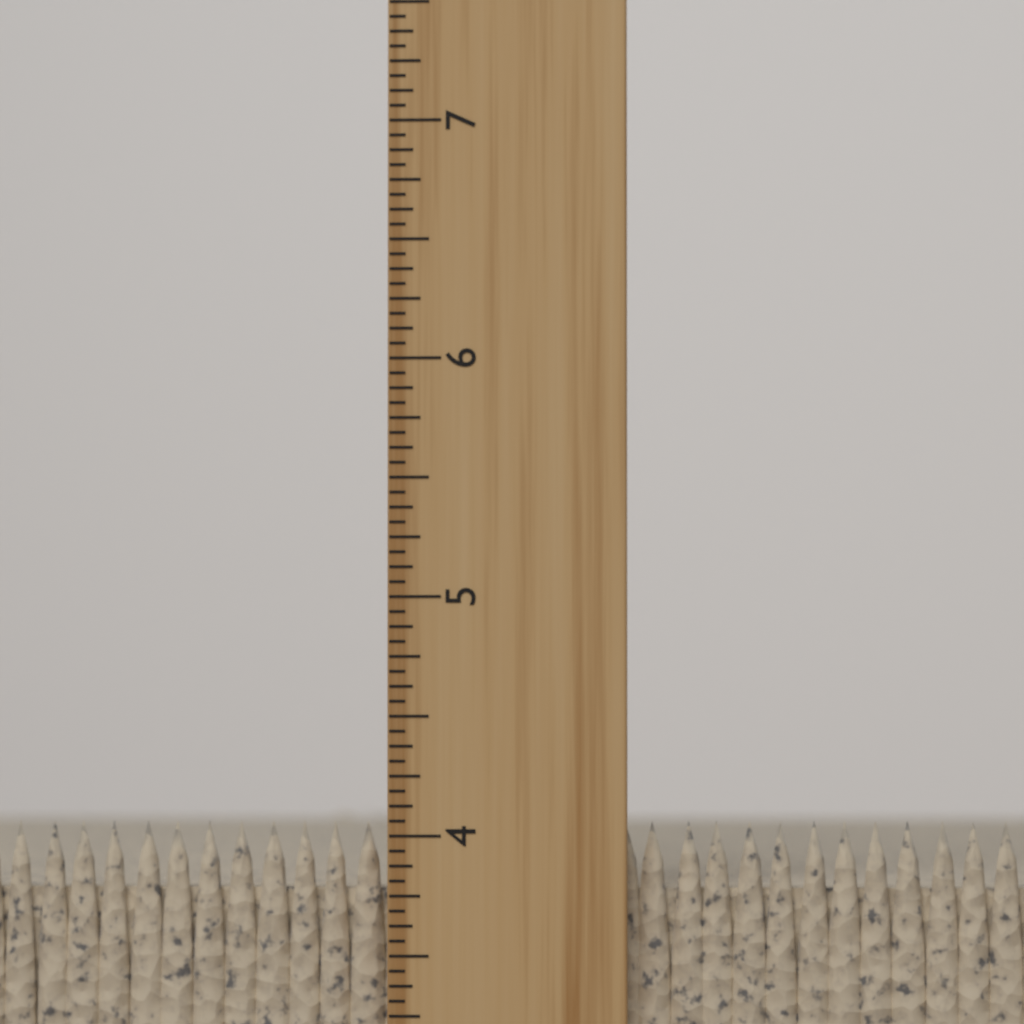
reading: 4.0625 inch
